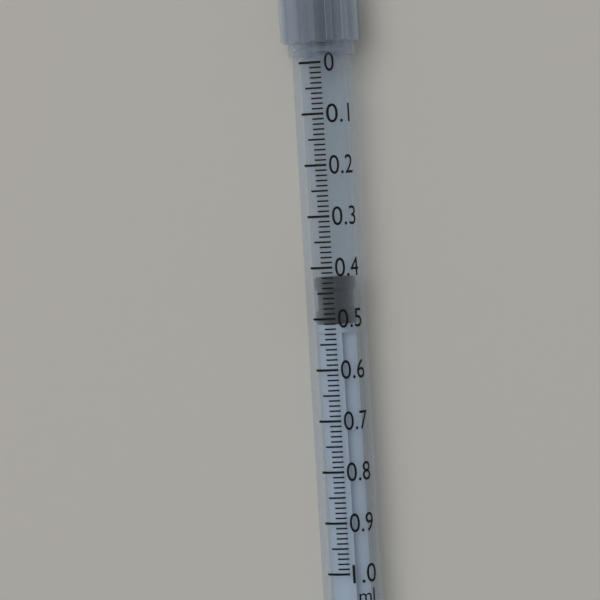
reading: 0.42 ml
